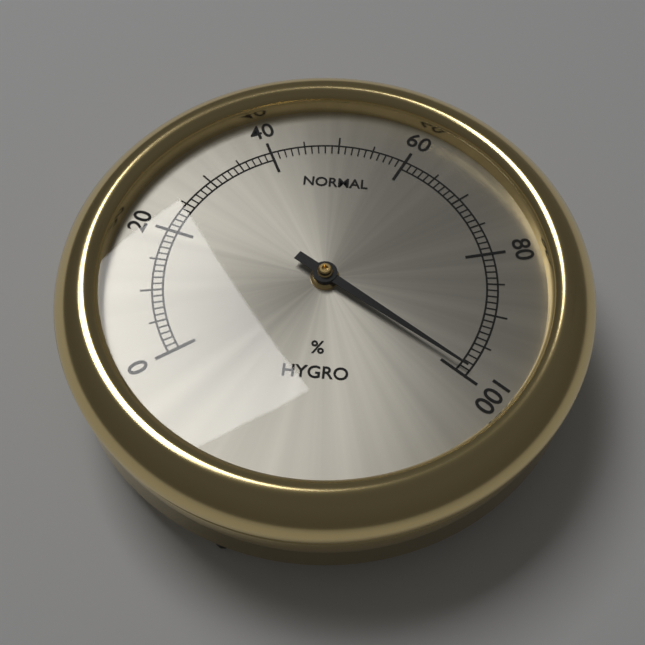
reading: 99 %
